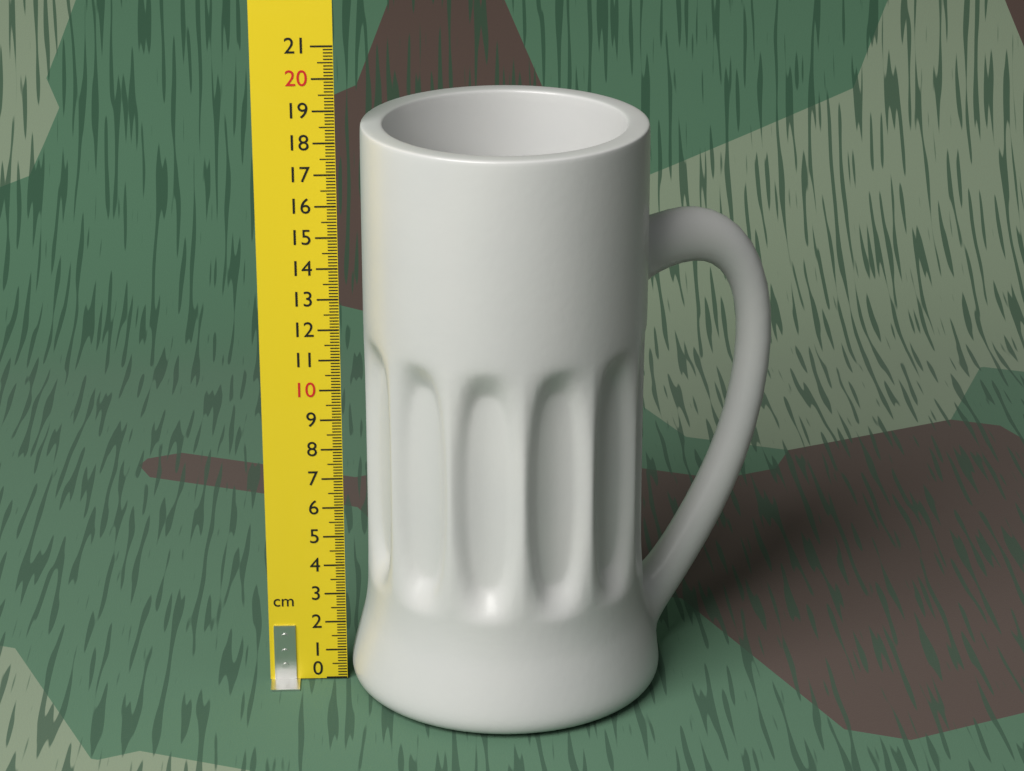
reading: 18.5 cm
